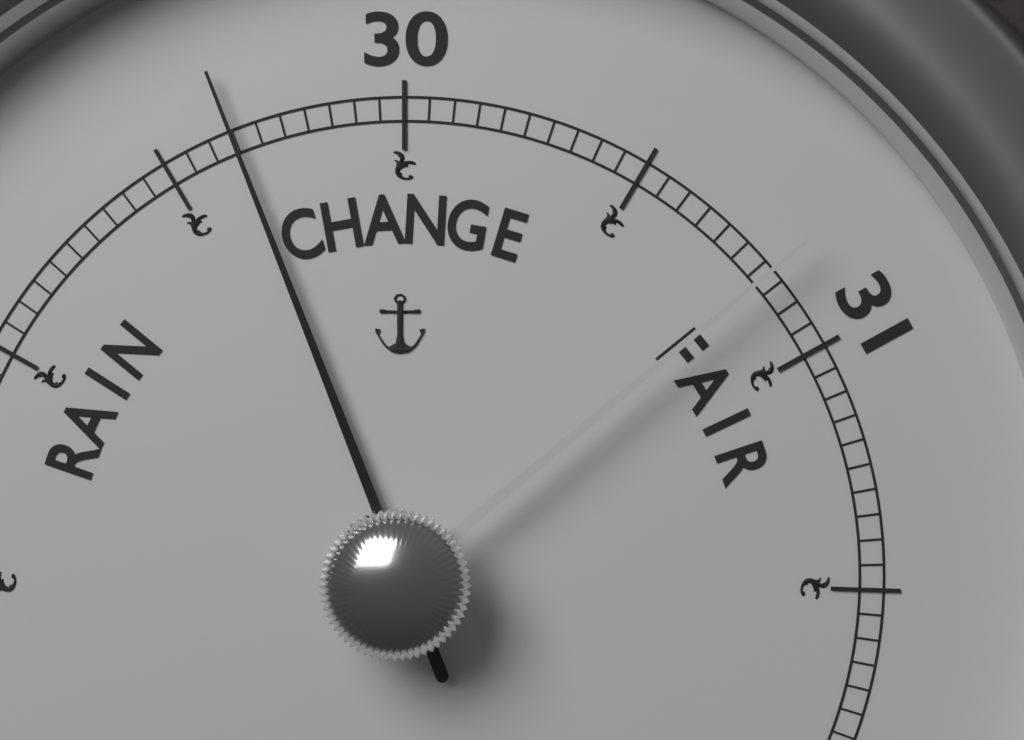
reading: 29.65 (no unit)
